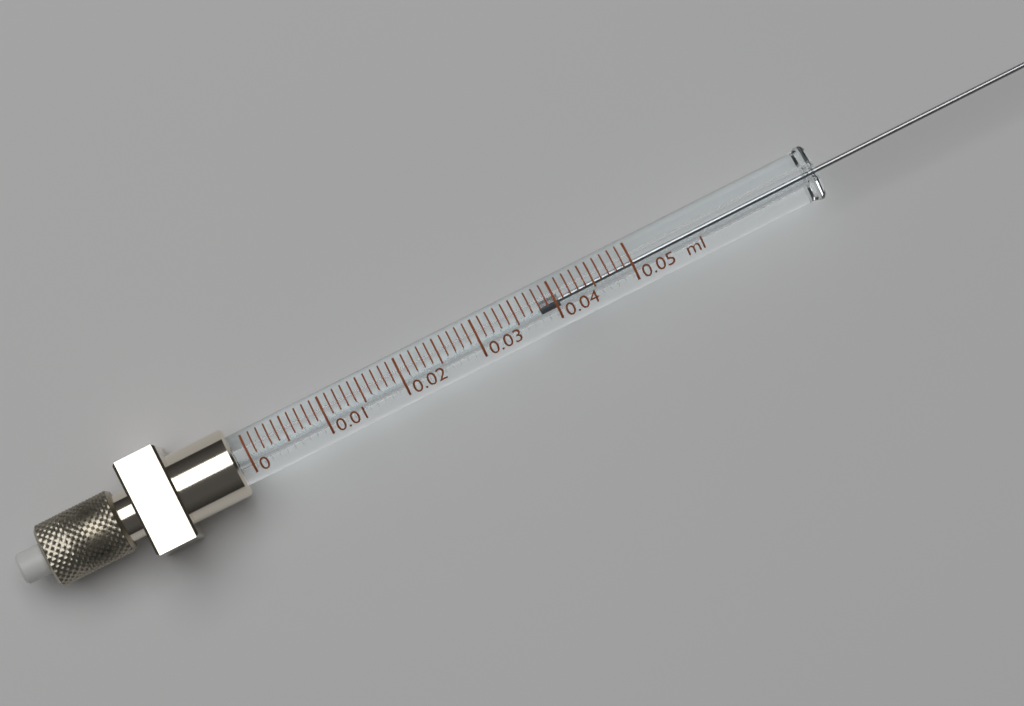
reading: 0.038 ml
